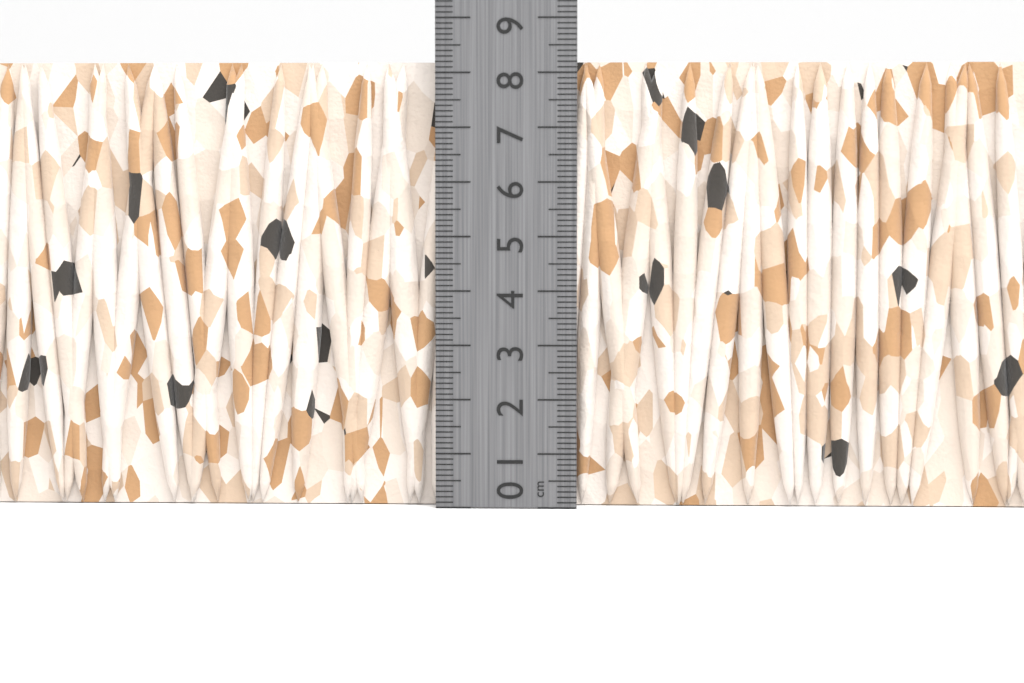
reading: 8.2 cm
